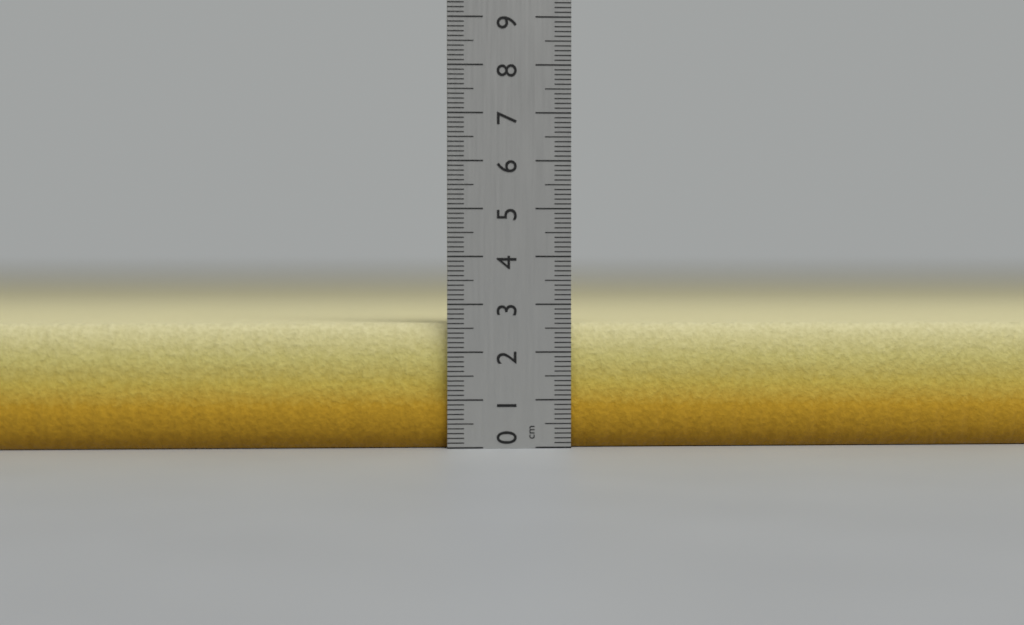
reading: 2.6 cm
